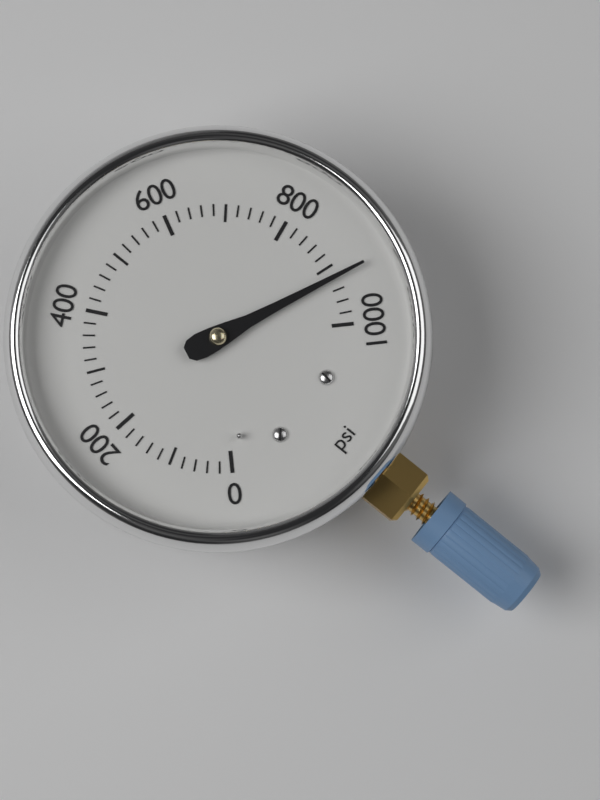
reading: 920 psi
